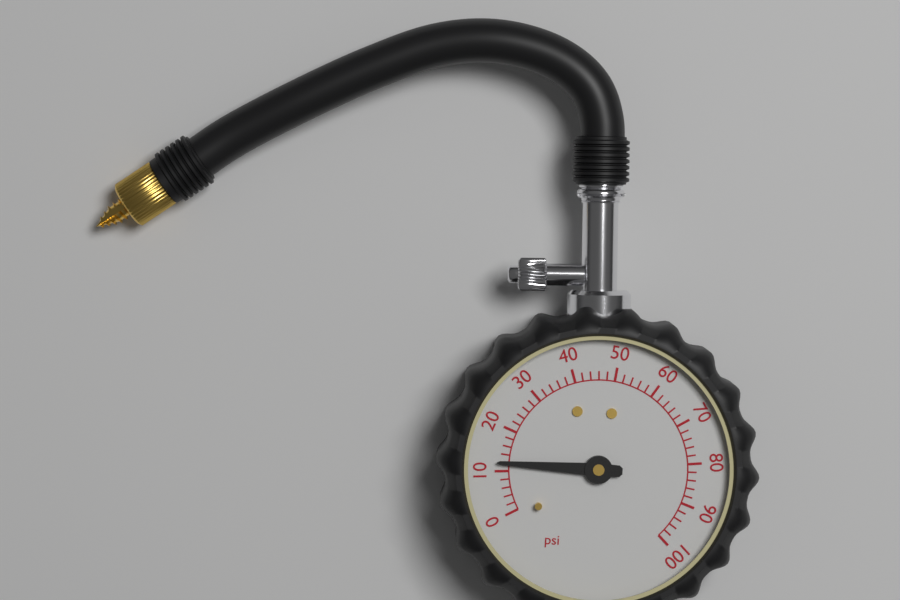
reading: 12 psi
